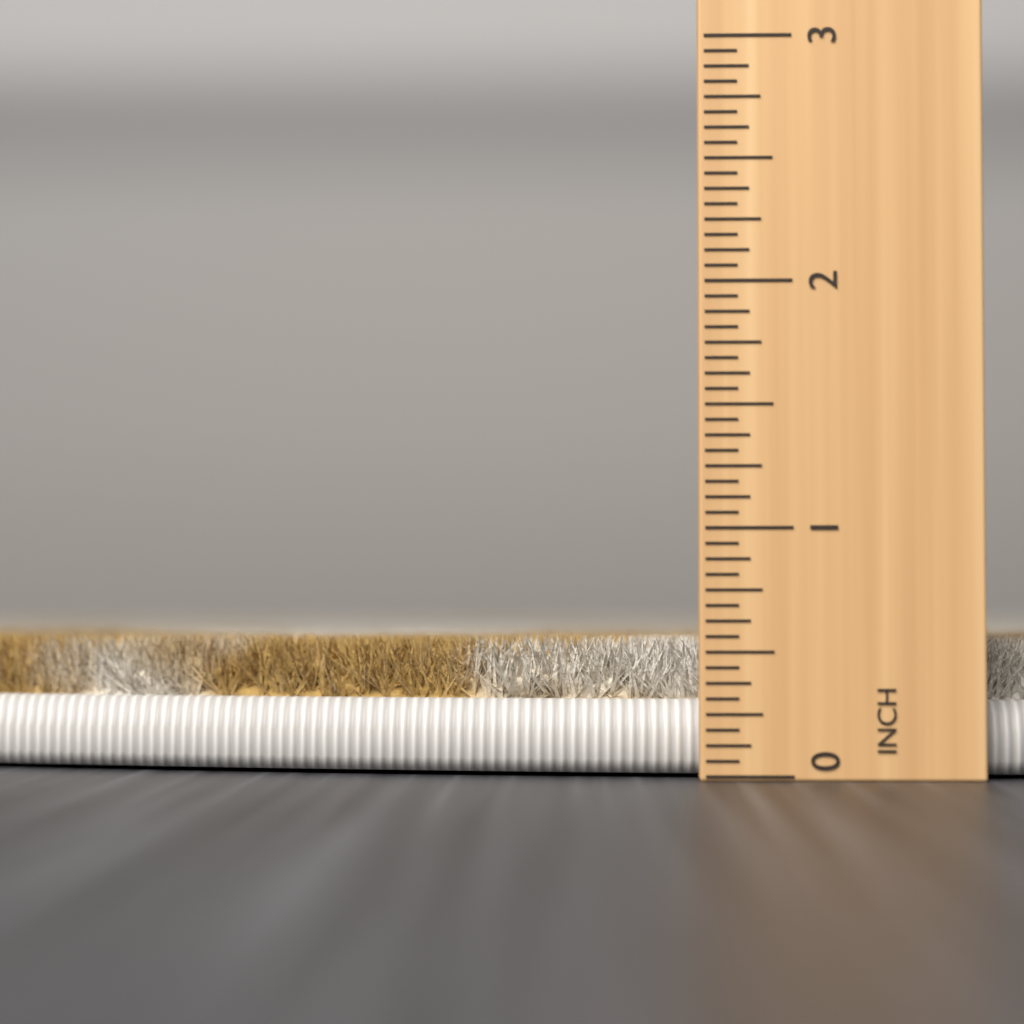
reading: 0.5625 in
